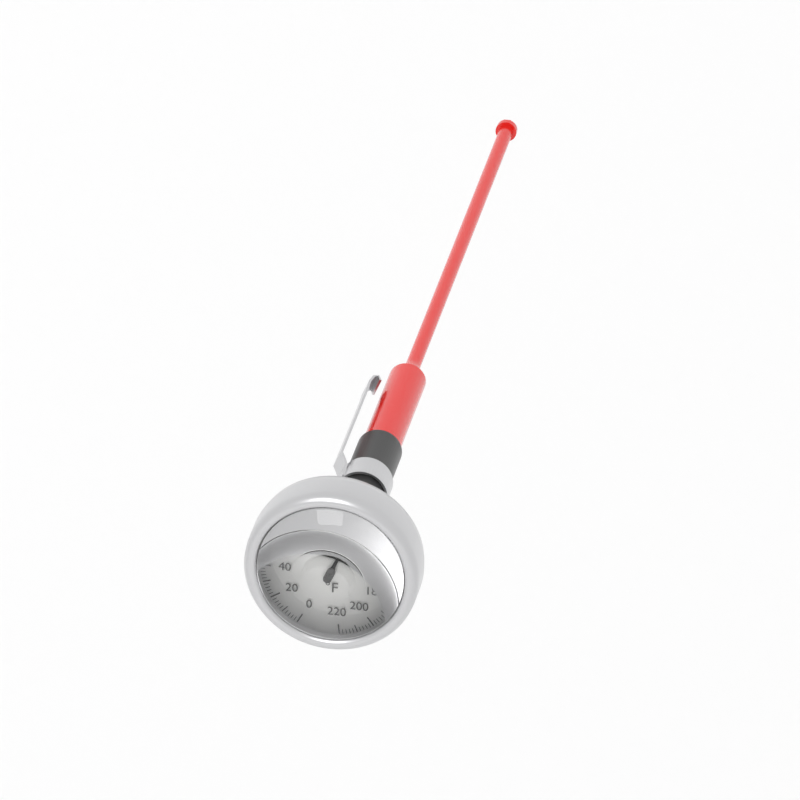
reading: 118 °F
